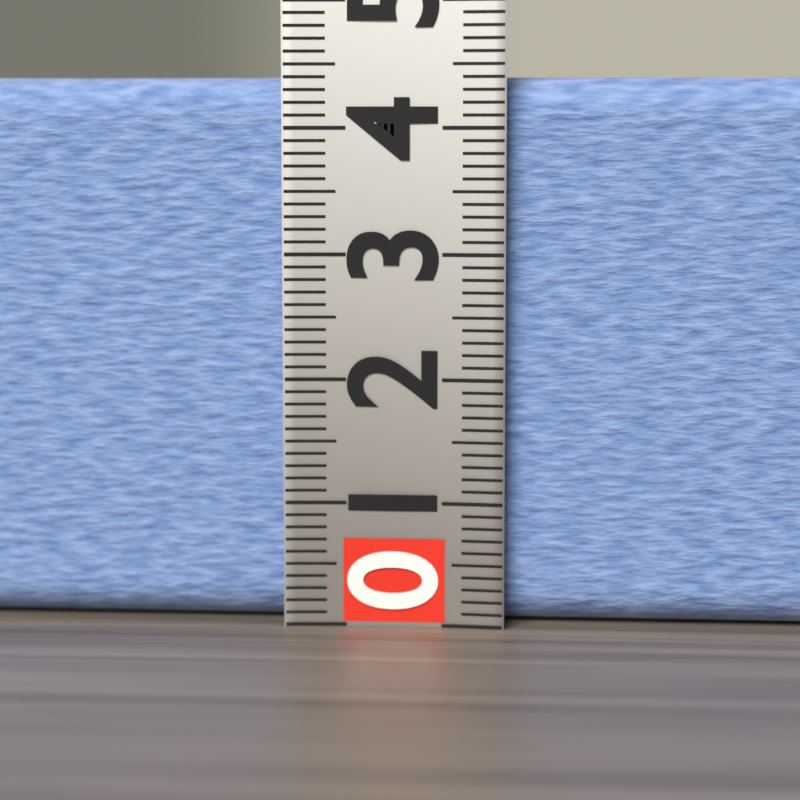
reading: 4.4 (no unit)
